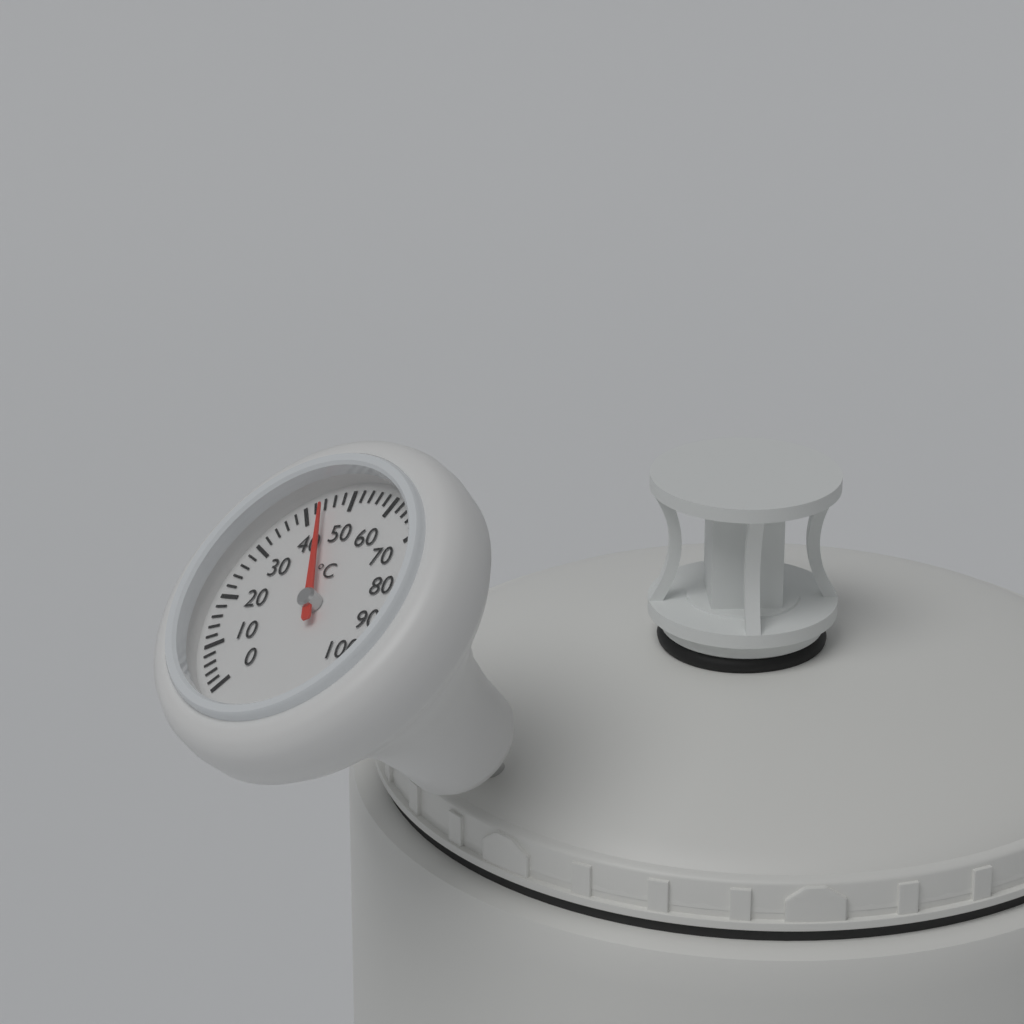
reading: 44 °C
